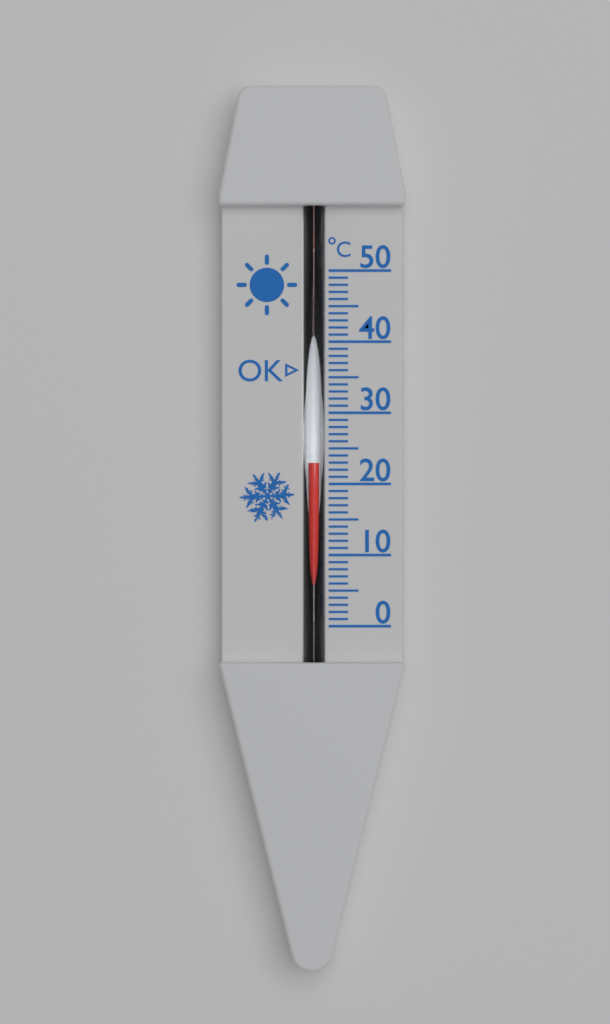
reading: 23 °C
